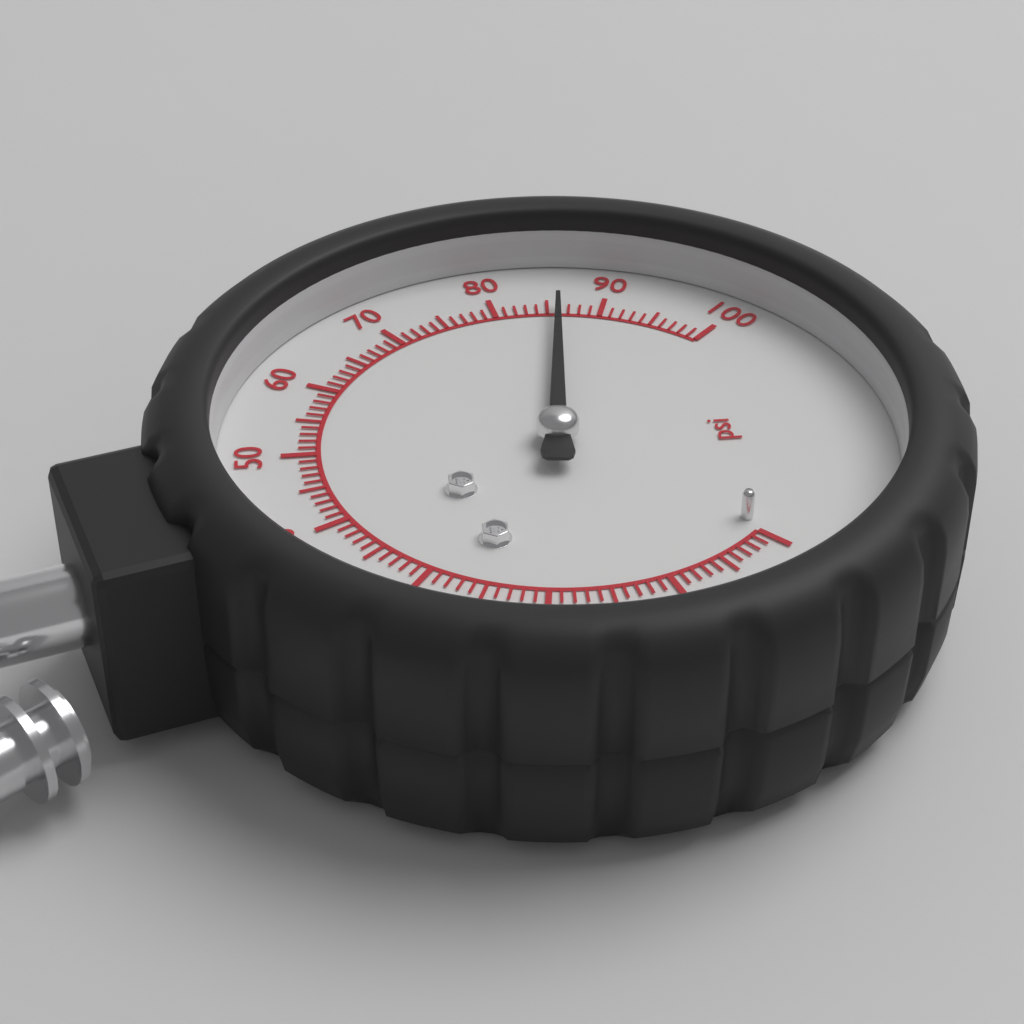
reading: 86 psi
